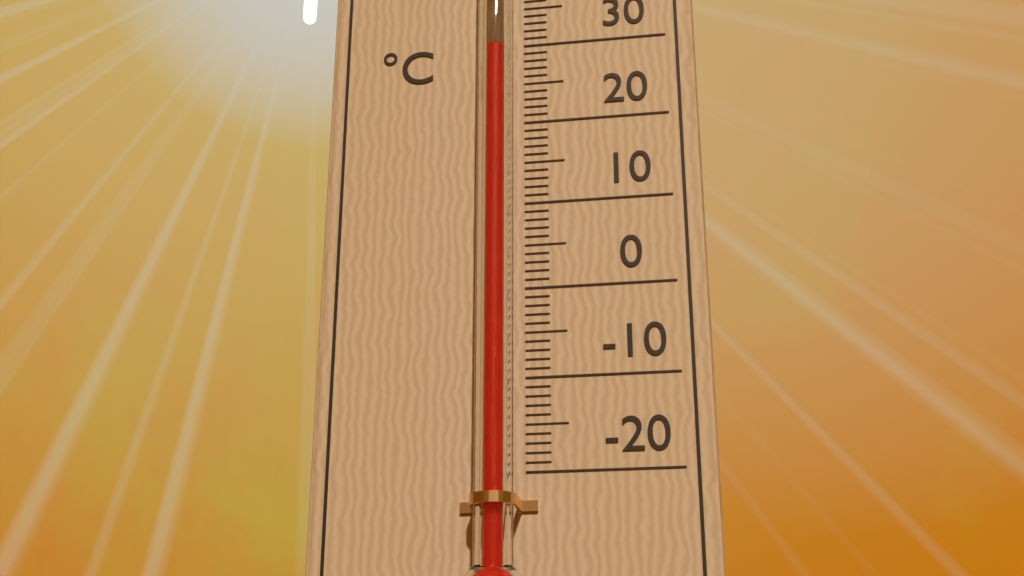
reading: 28 °C
